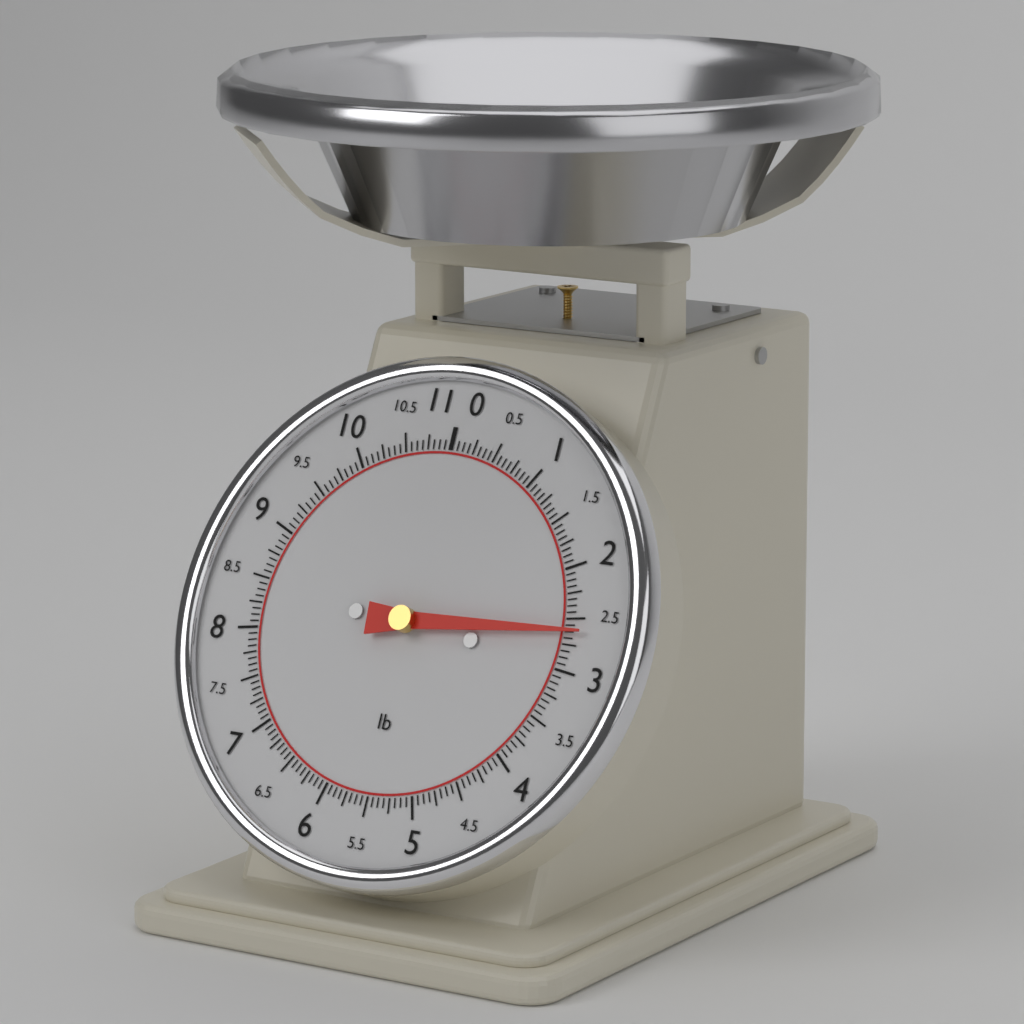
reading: 2.6250 lb
